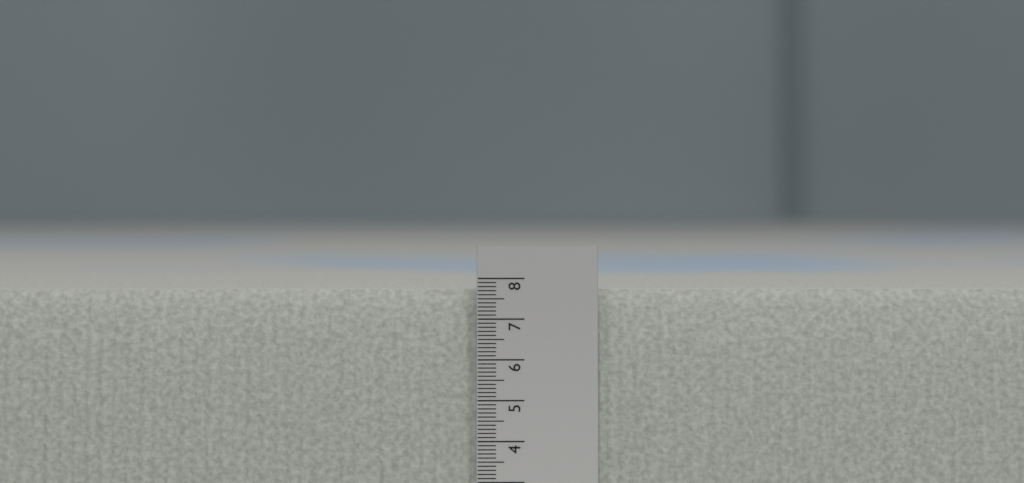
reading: 7.7 (no unit)
